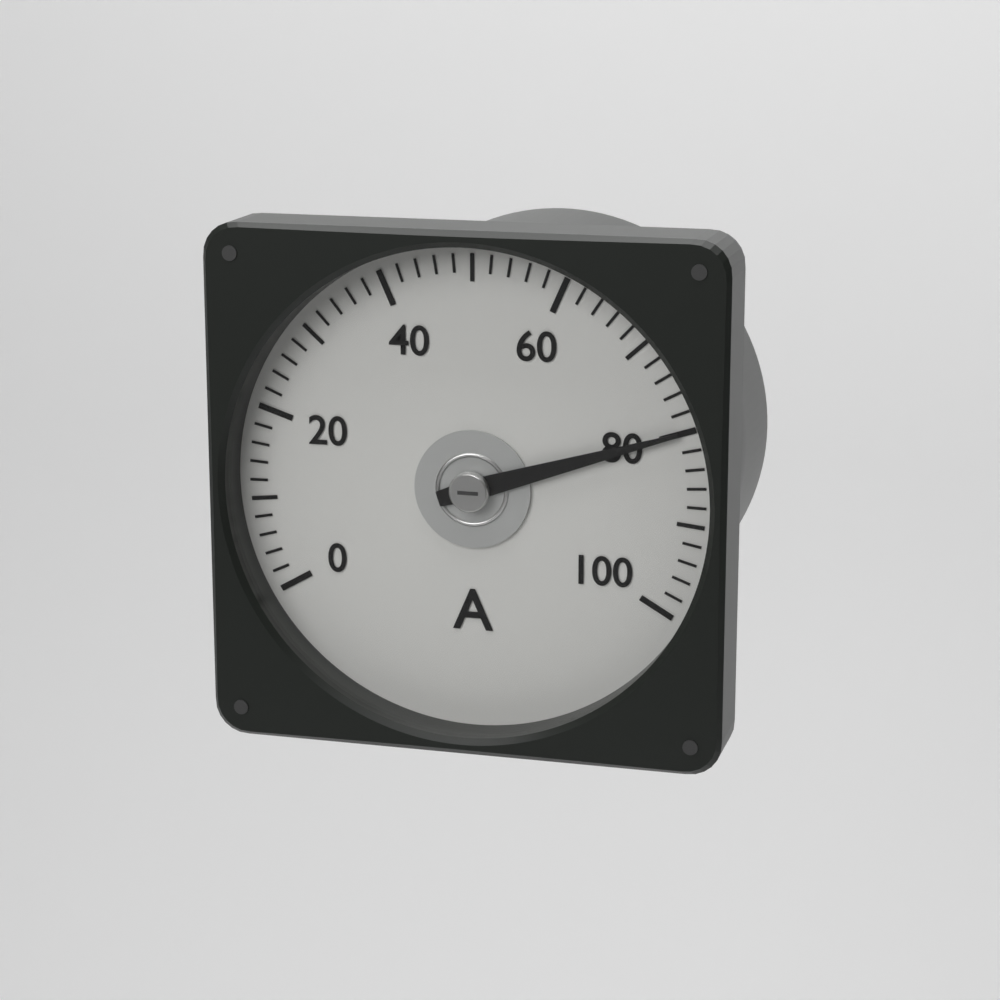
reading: 80 A
